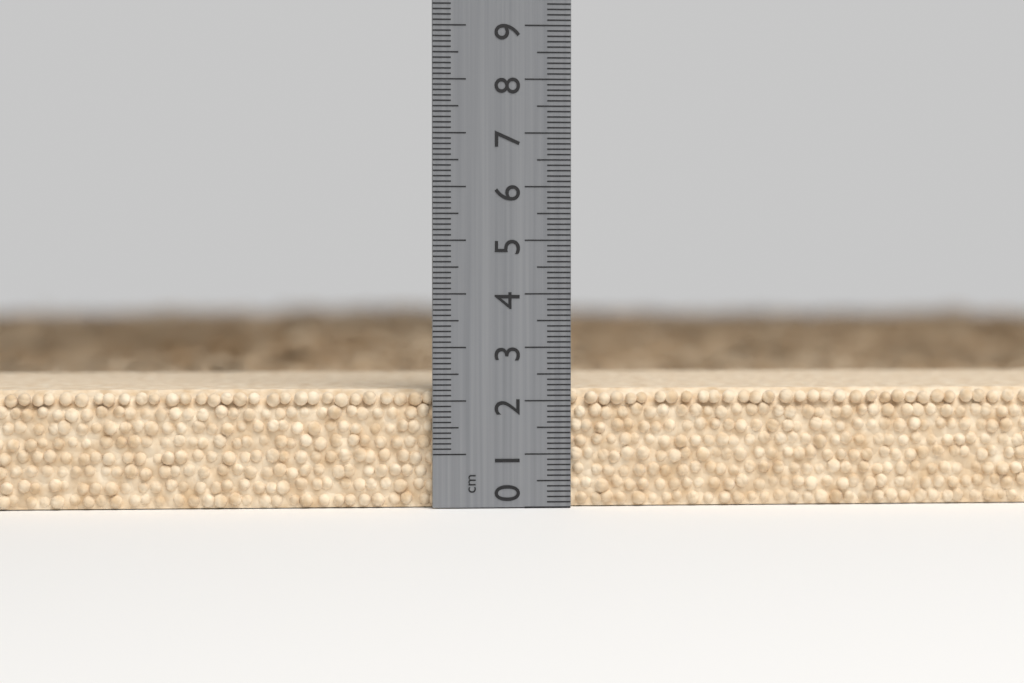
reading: 2.2 cm
